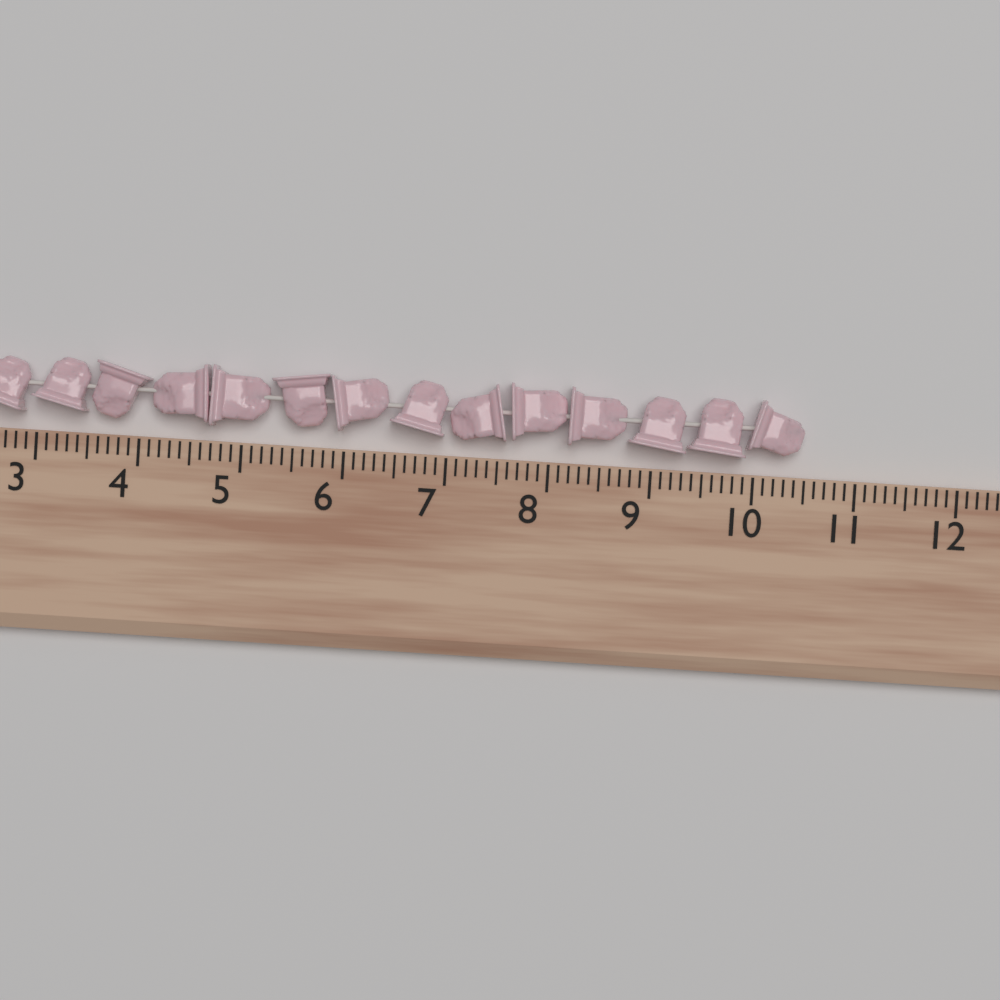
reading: 10.5 (no unit)
